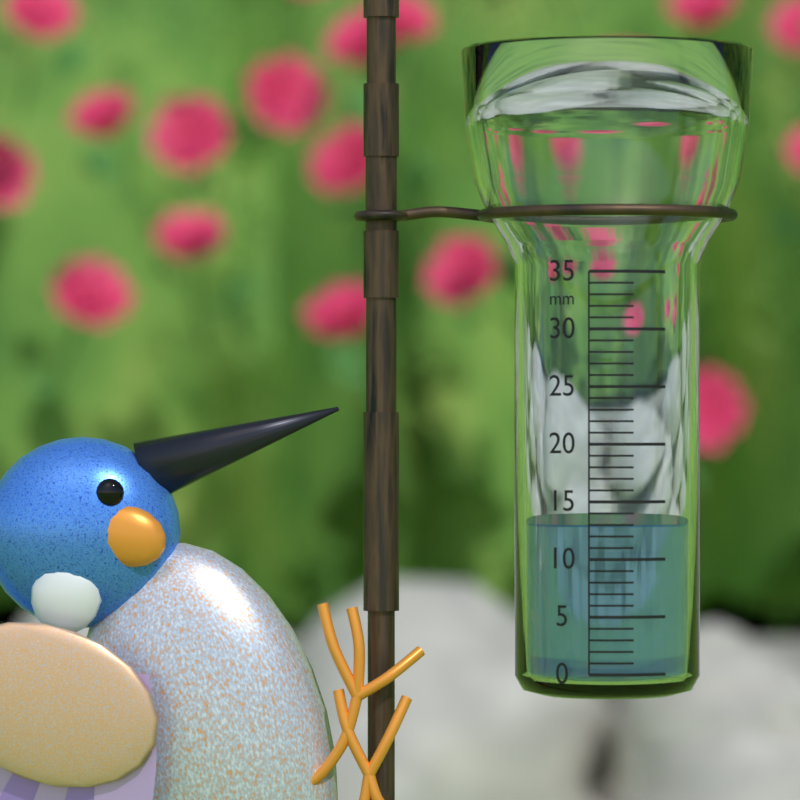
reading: 13 mm
